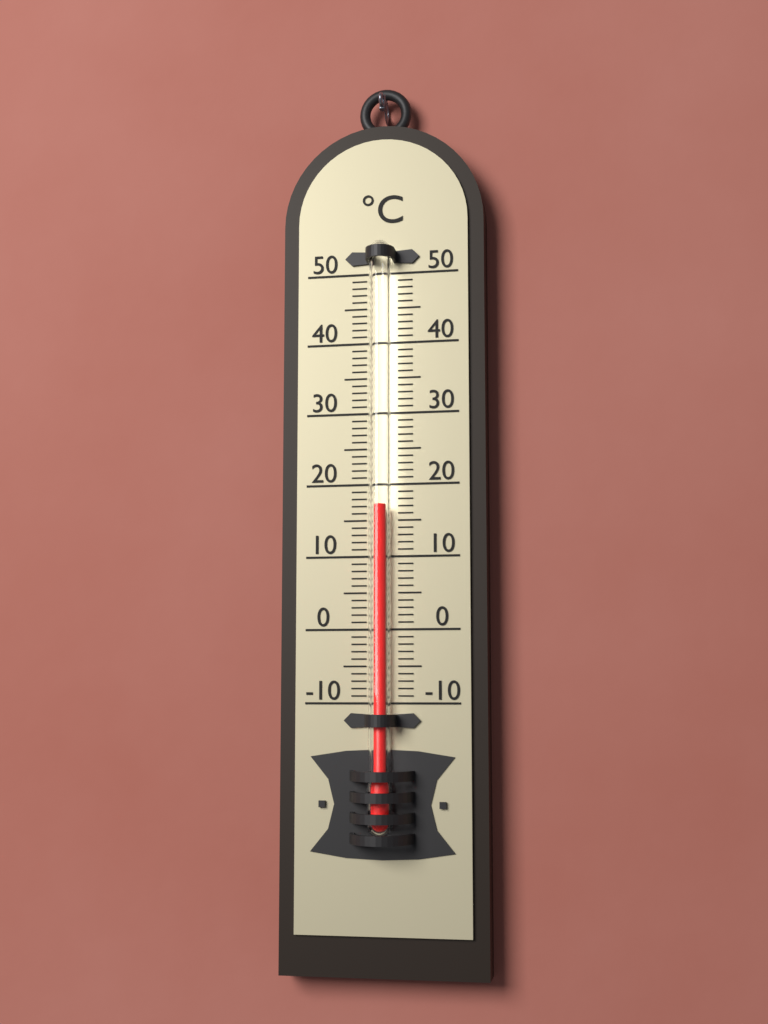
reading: 17 °C
